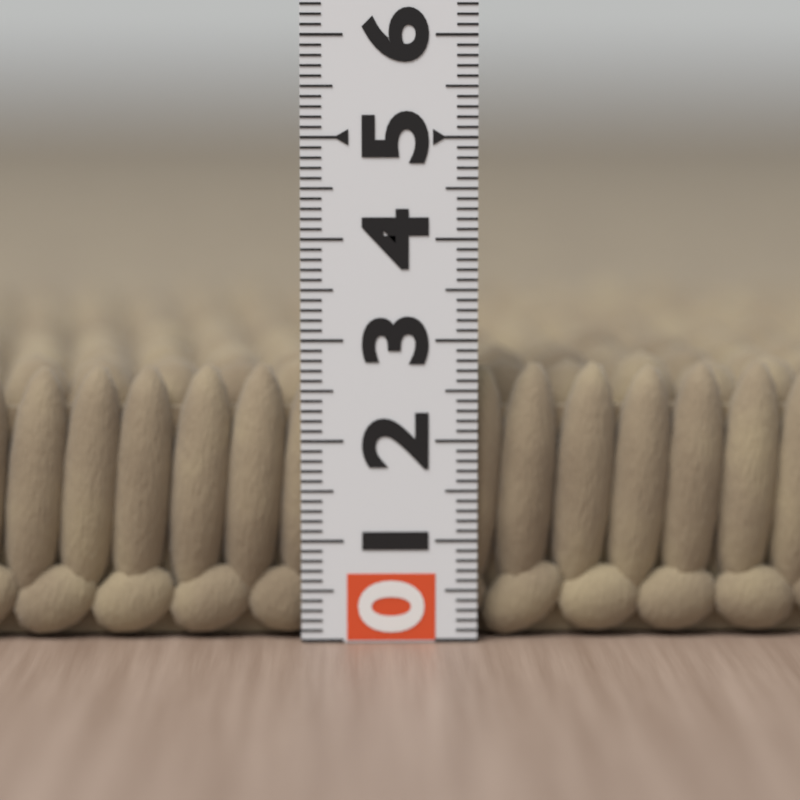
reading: 2.8 (no unit)
